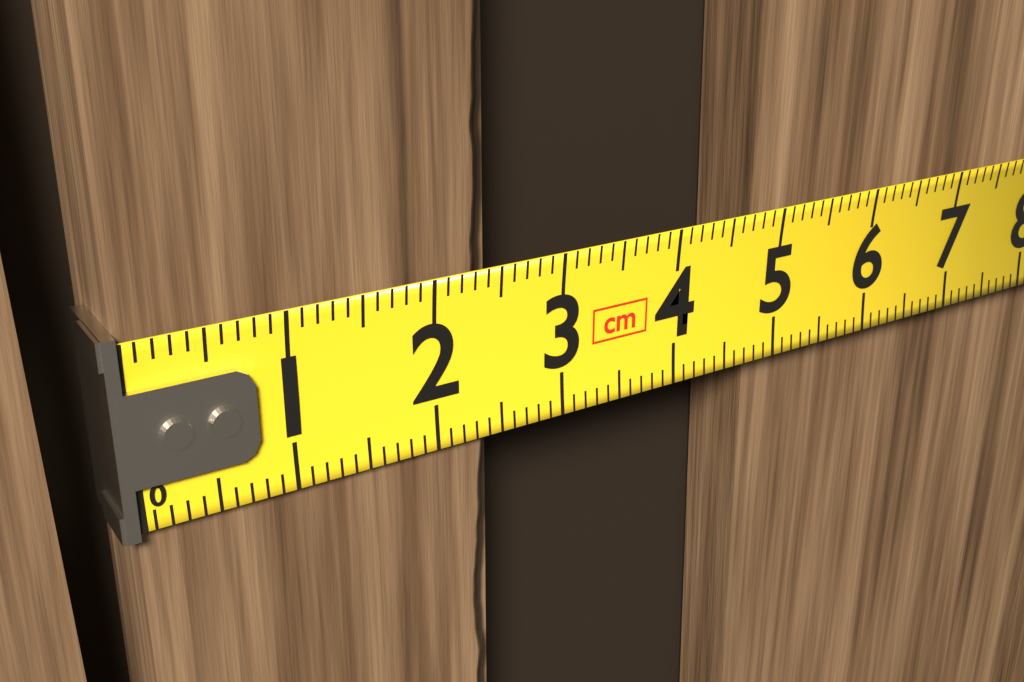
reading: 2.4 cm
